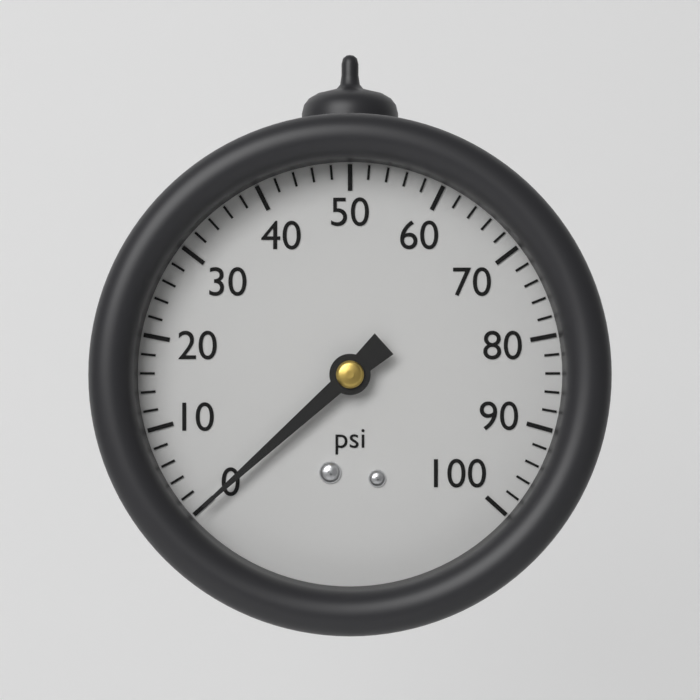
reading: 0 psi
